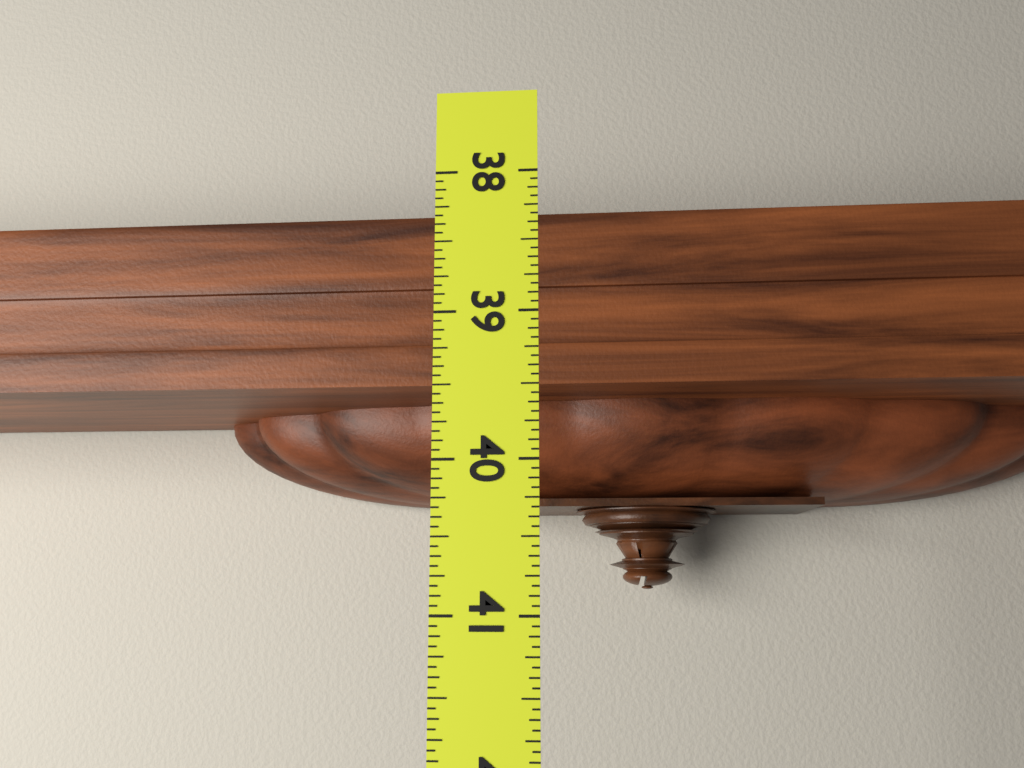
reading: 40.8750 (no unit)
